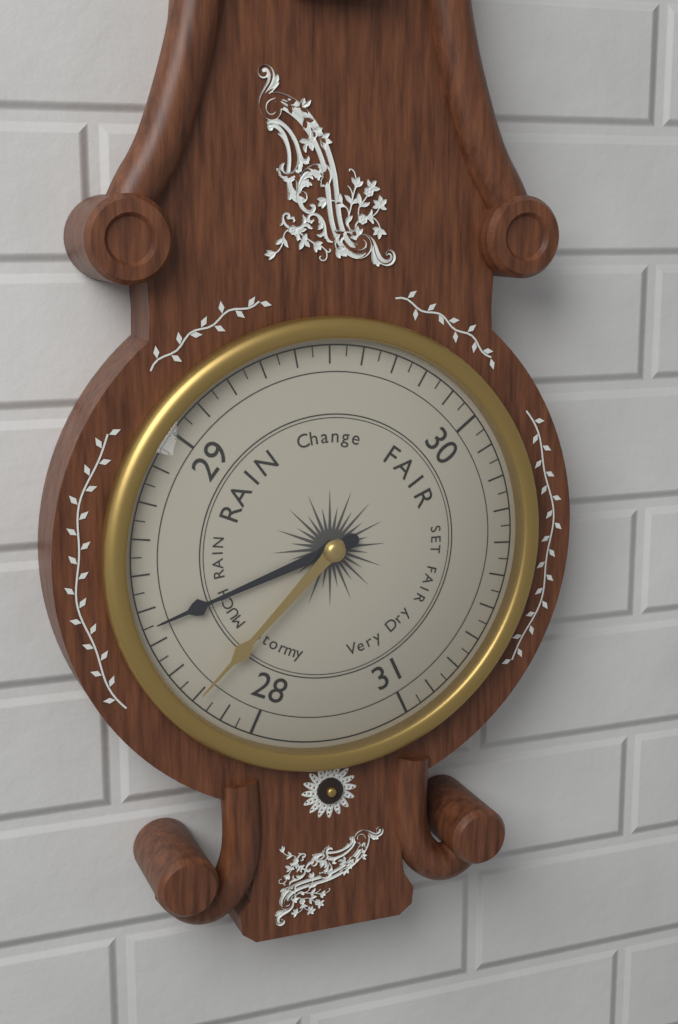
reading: 28.45 (no unit)
